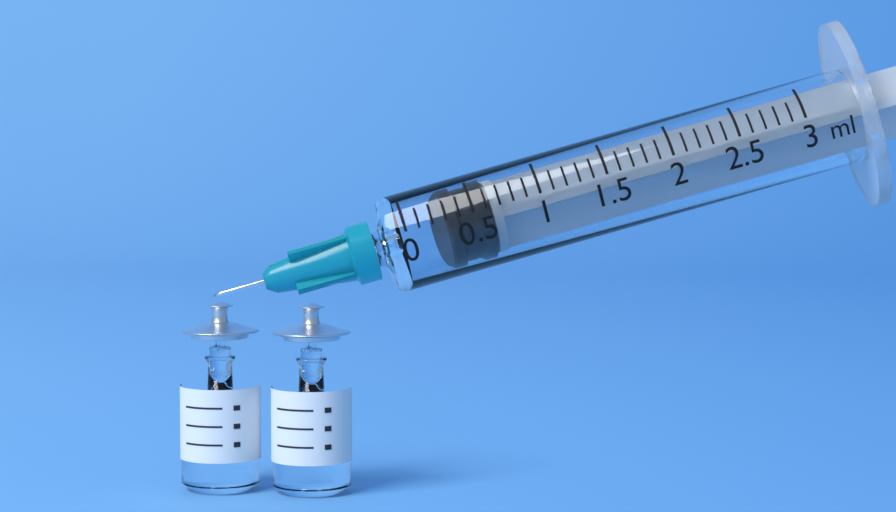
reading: 0.3 ml
